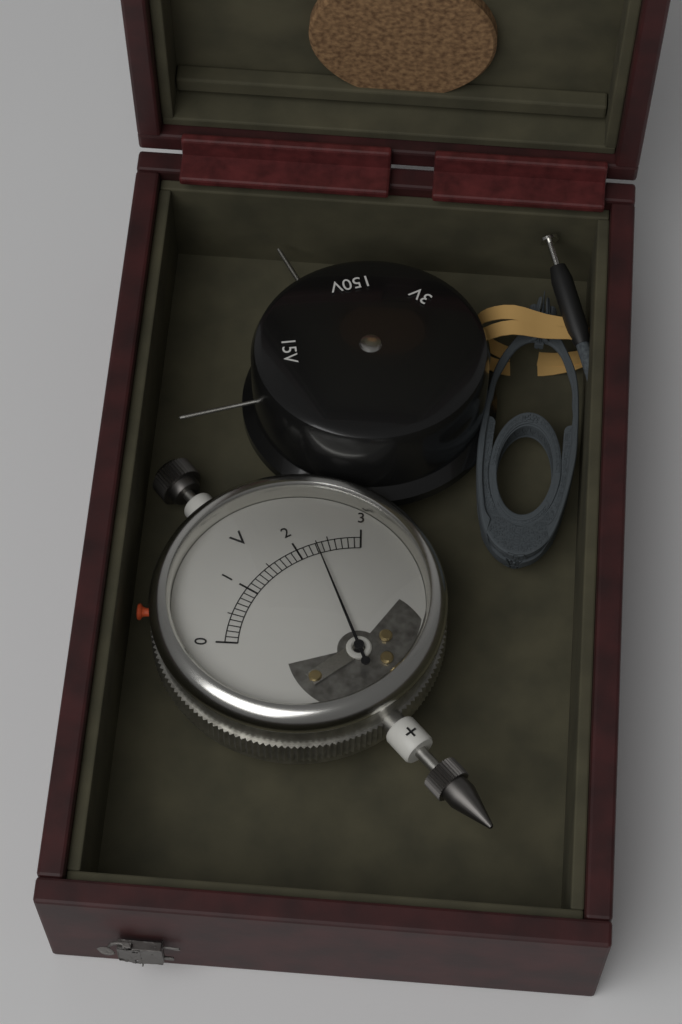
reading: 2.3 V
